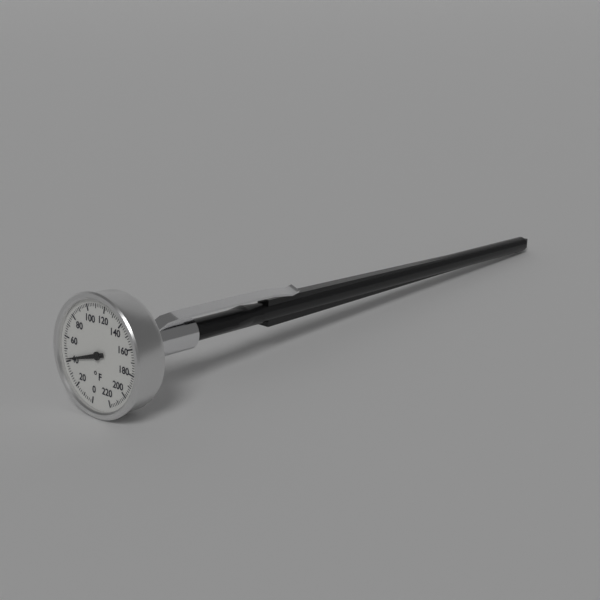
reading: 42 °F
